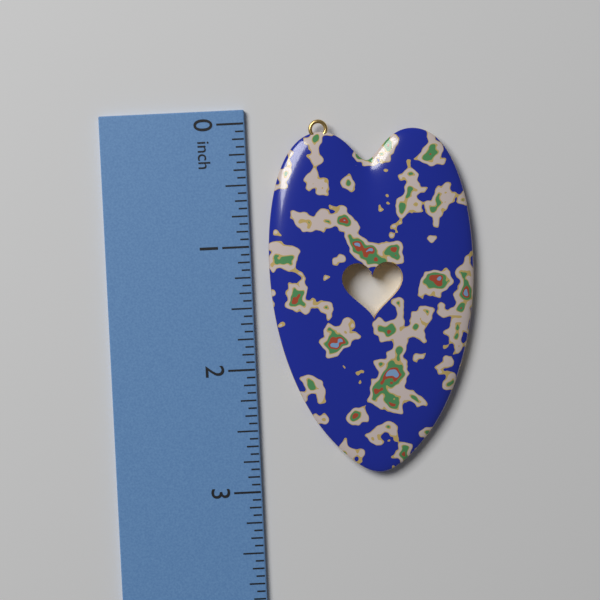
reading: 2.8750 in
